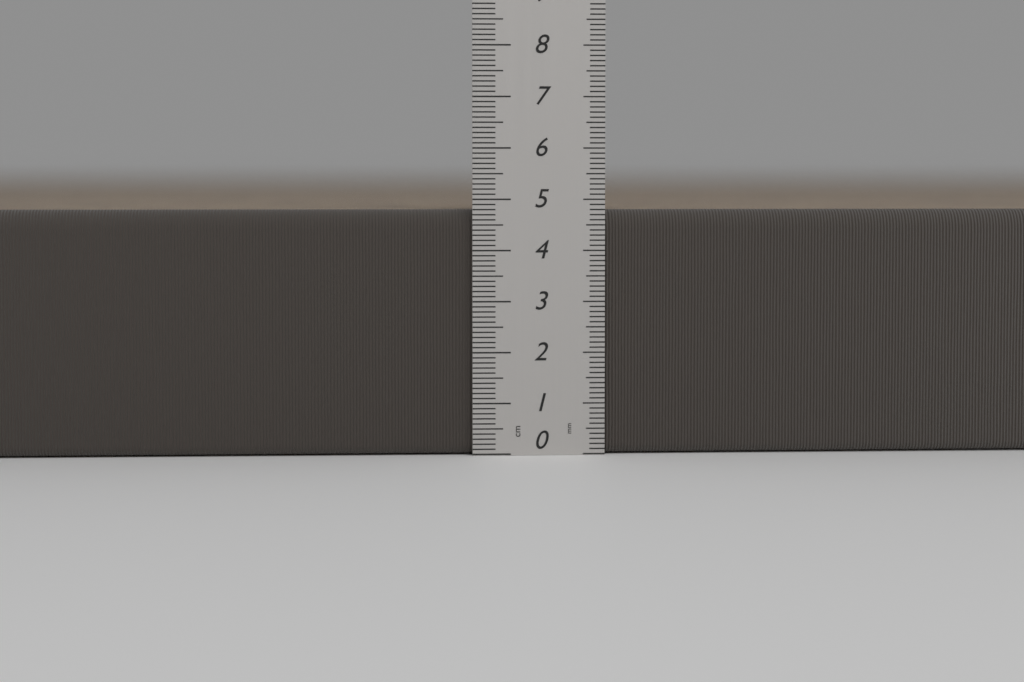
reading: 4.8 cm
